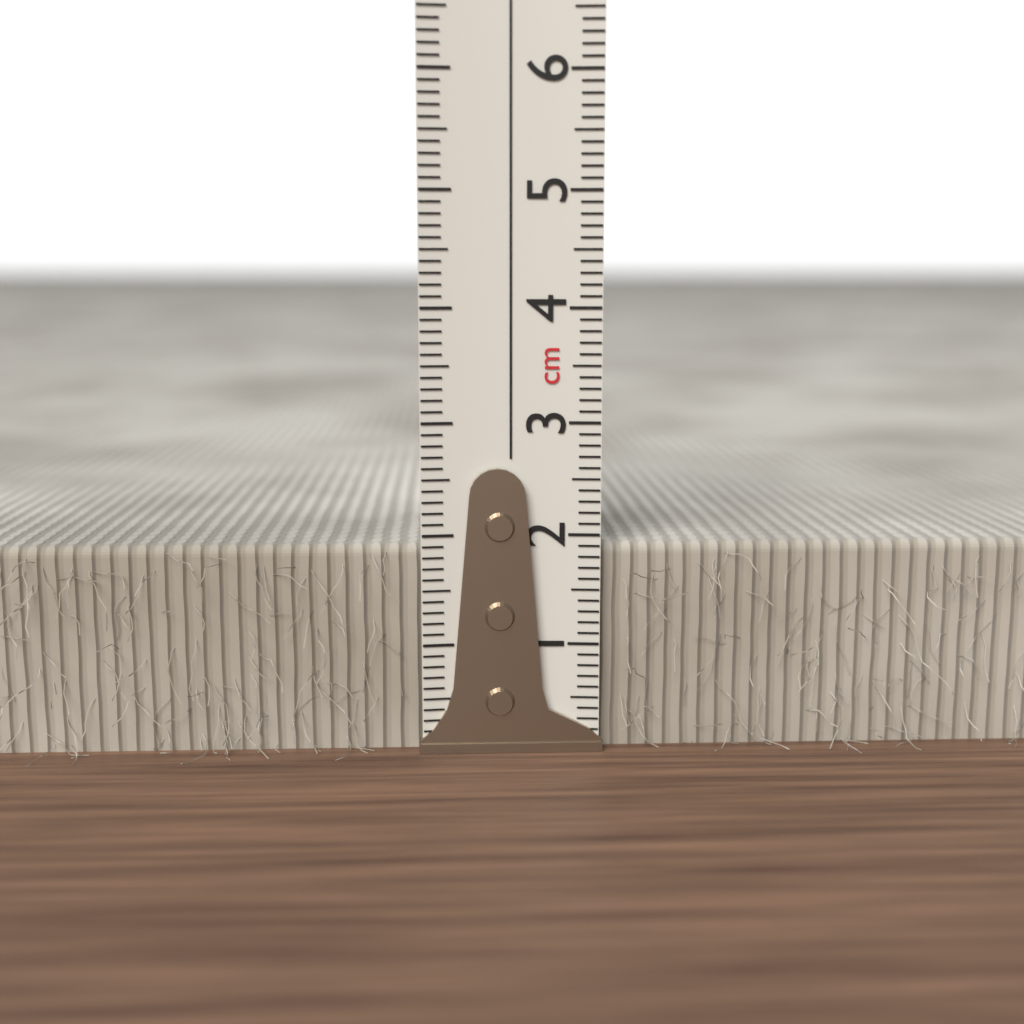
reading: 1.9 cm
